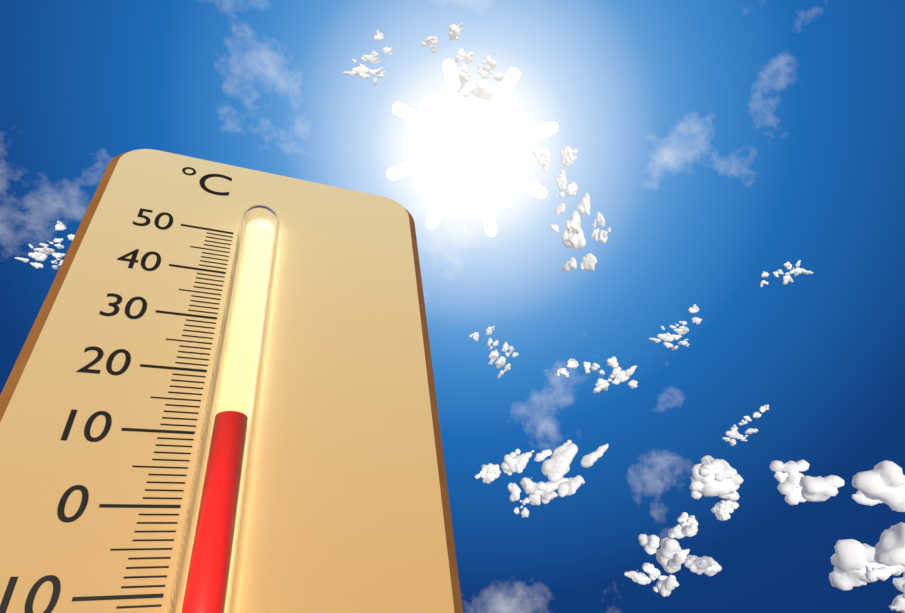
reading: 11 °C
